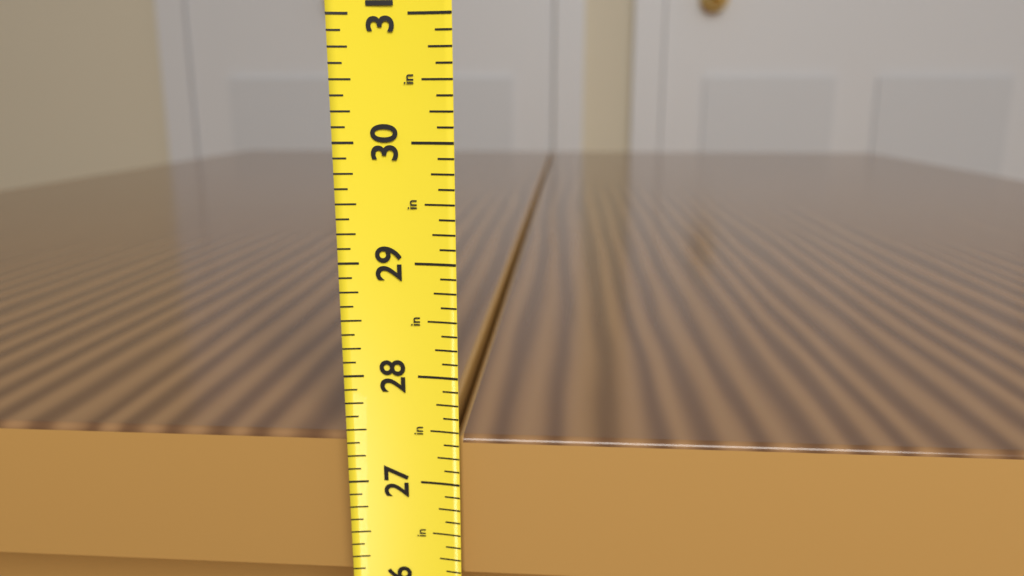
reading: 27.375 in
